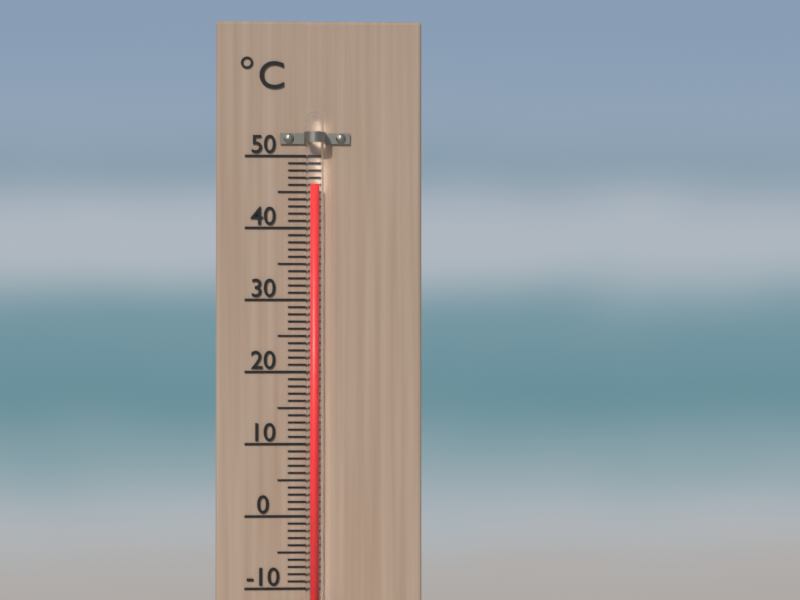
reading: 46 °C
